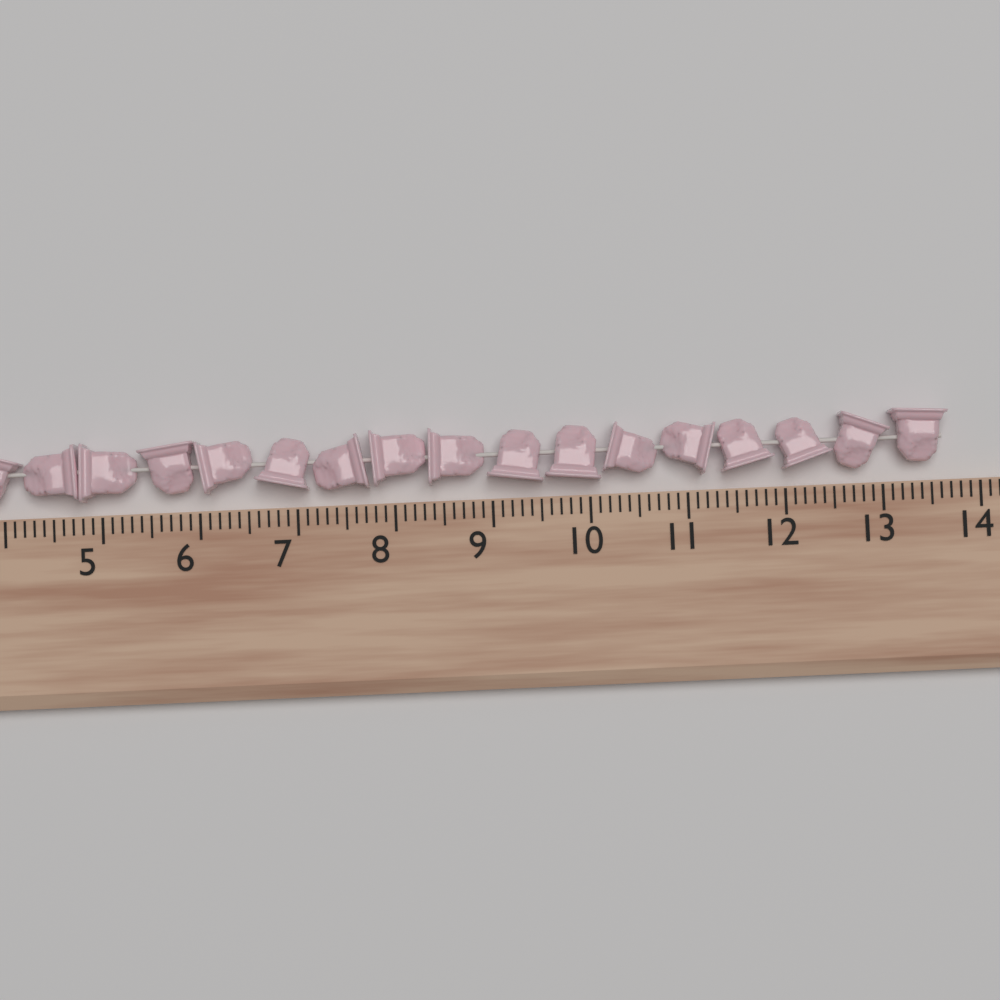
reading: 13.7 (no unit)
